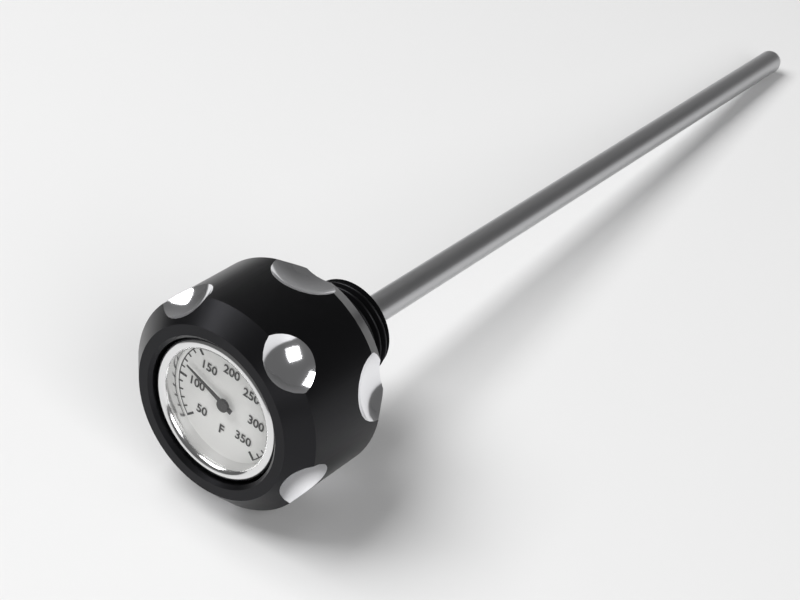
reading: 120 °F
